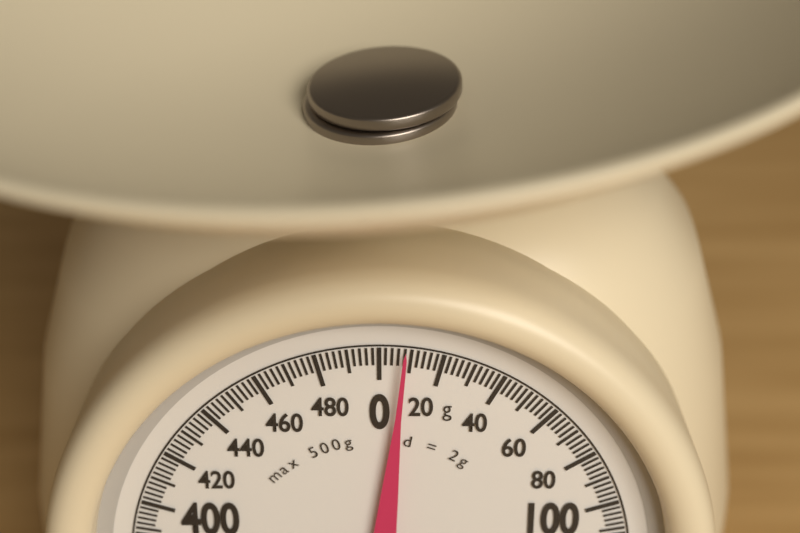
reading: 8 g
